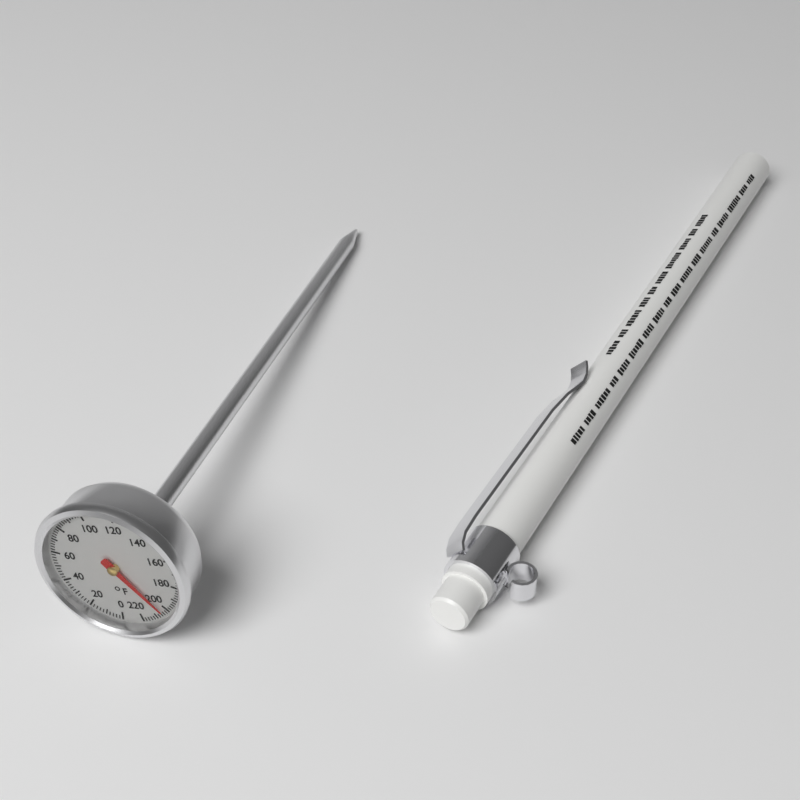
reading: 204 °F
